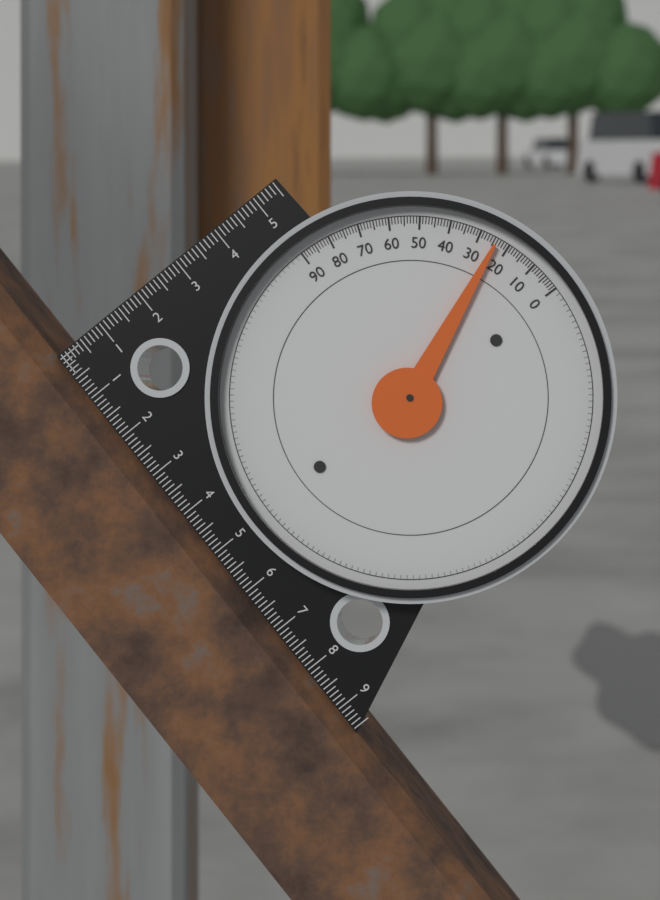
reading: 24 (no unit)
